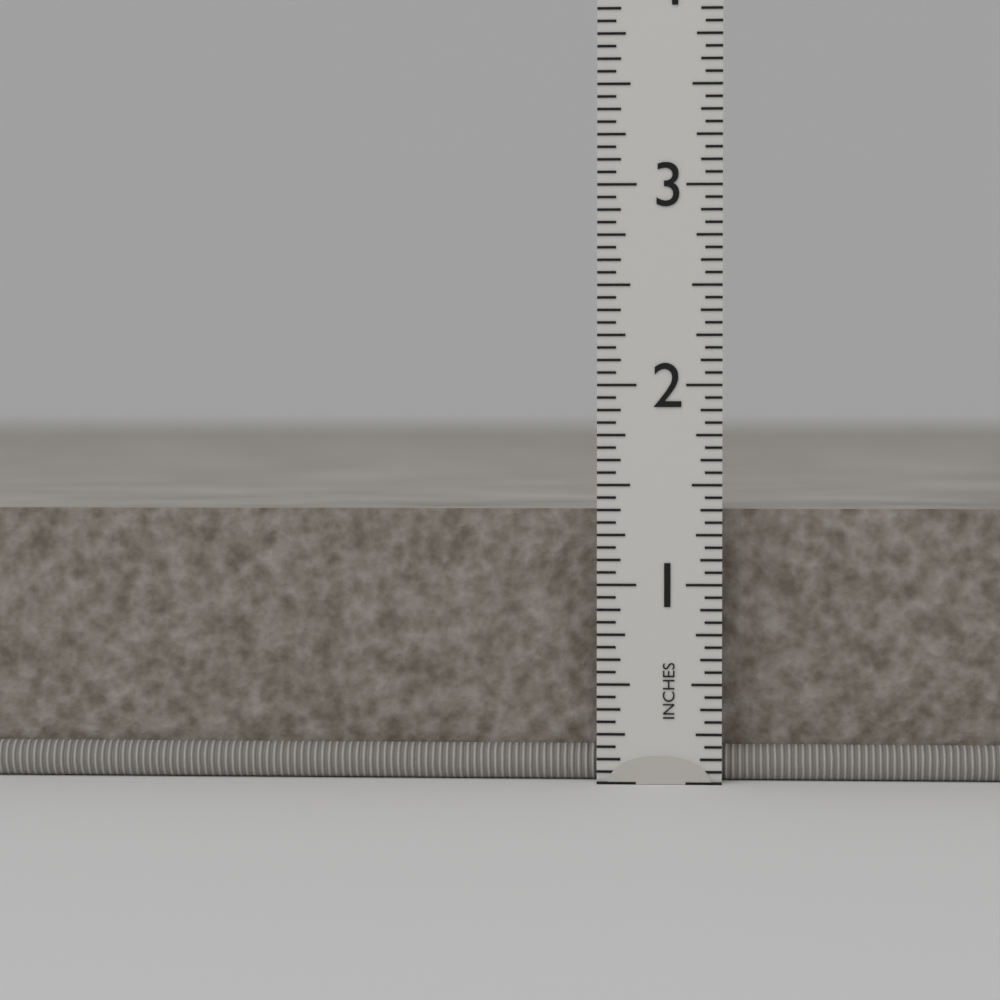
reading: 1.3750 in
